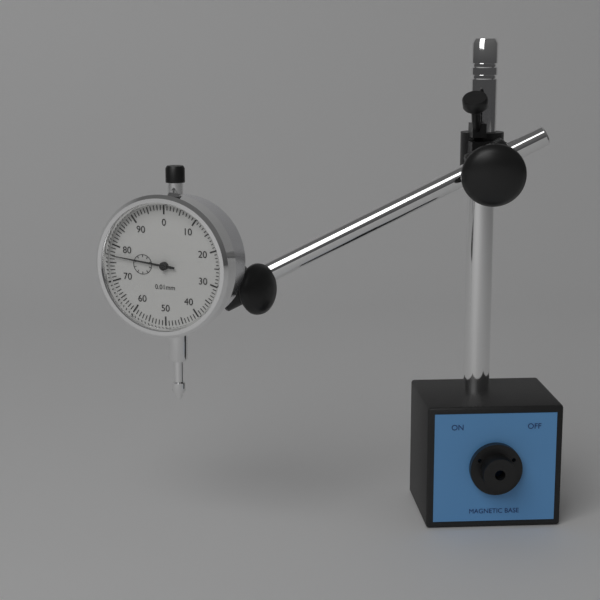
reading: 0.77 mm
